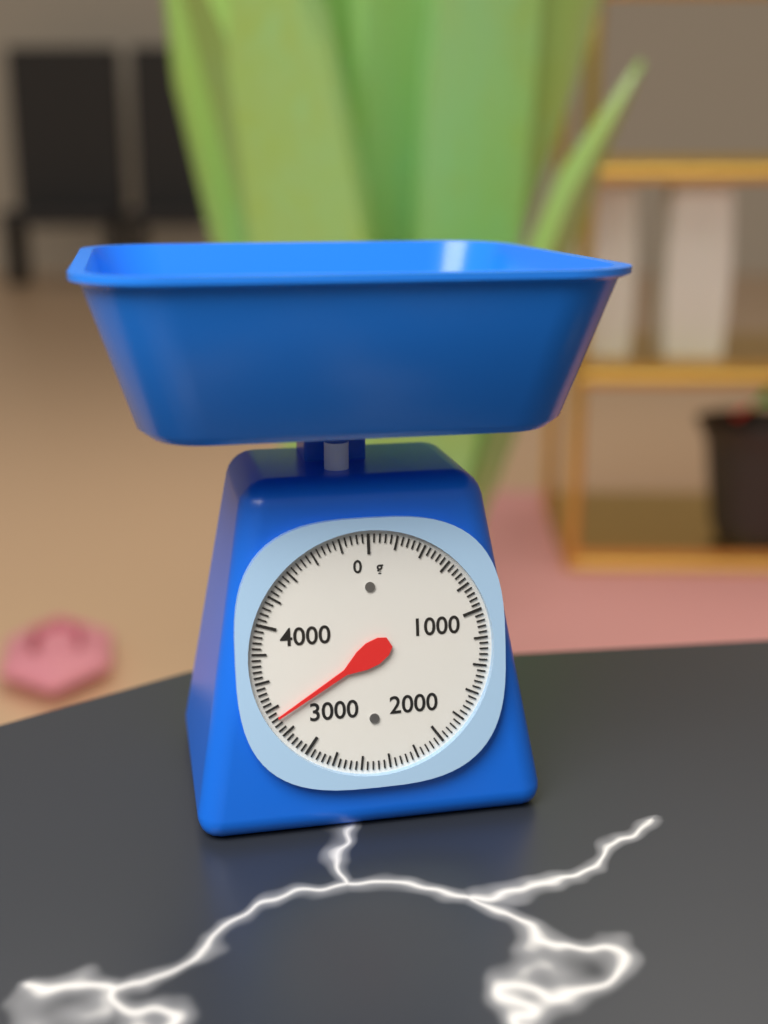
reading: 3320 g
